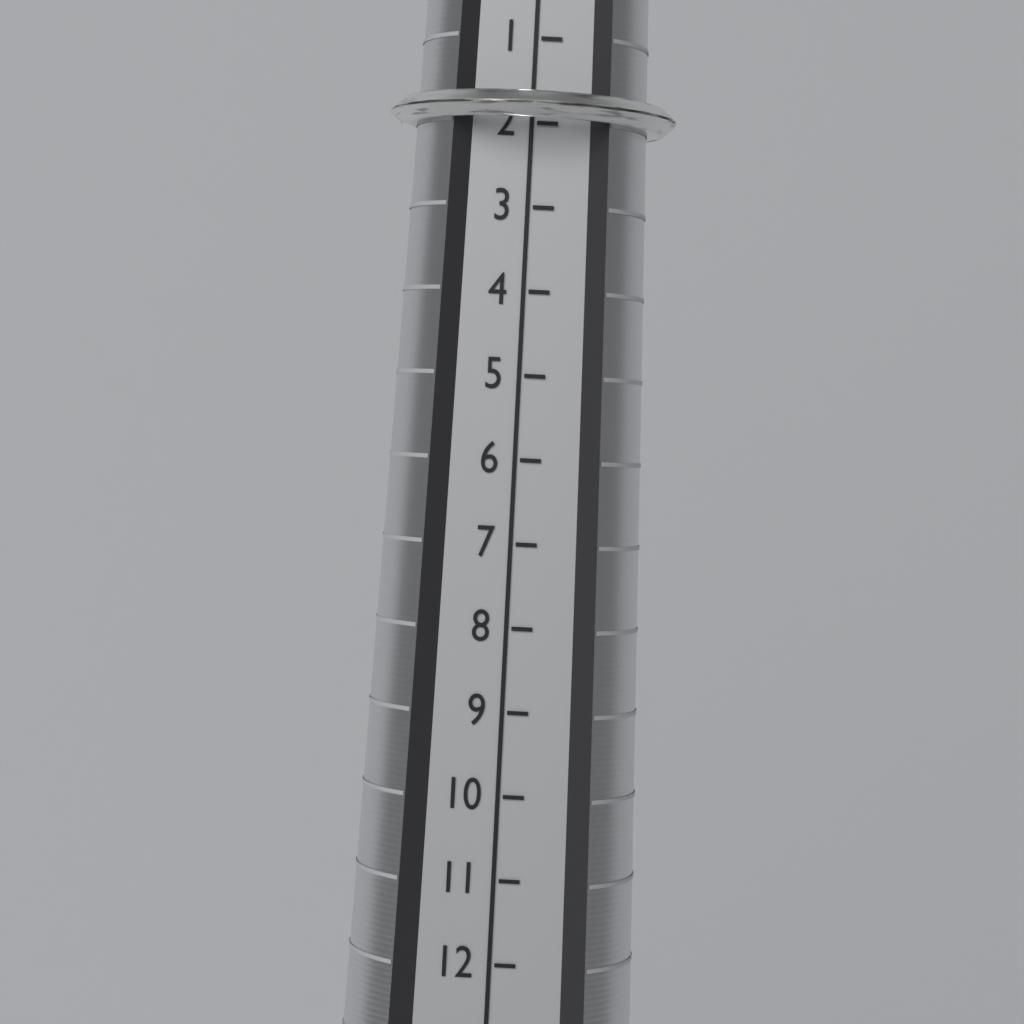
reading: 2 (no unit)
